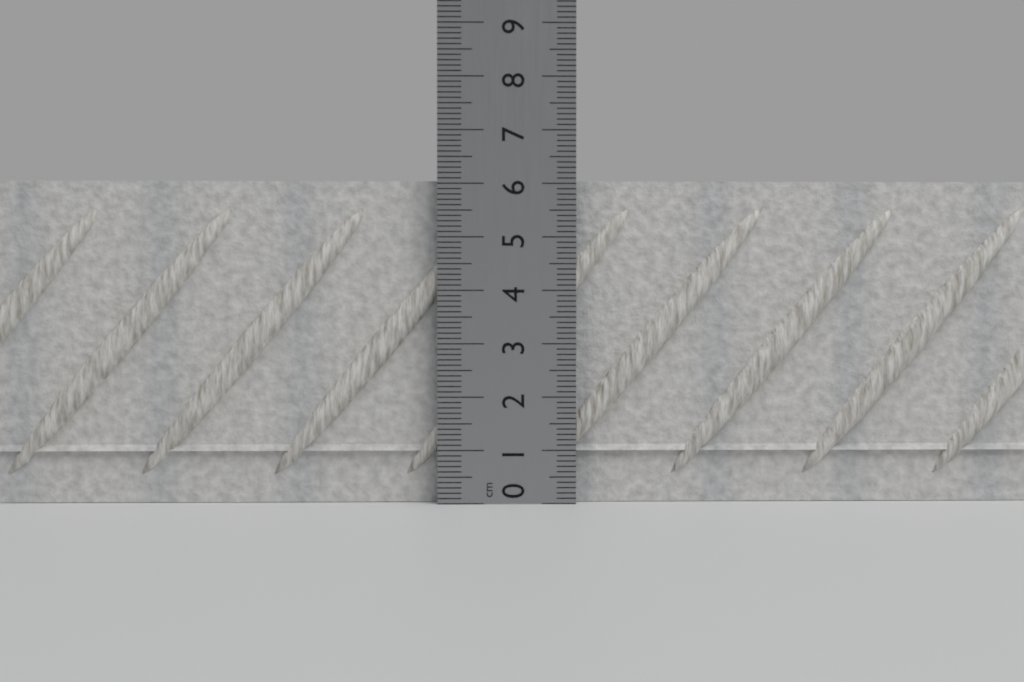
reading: 6.1 cm
